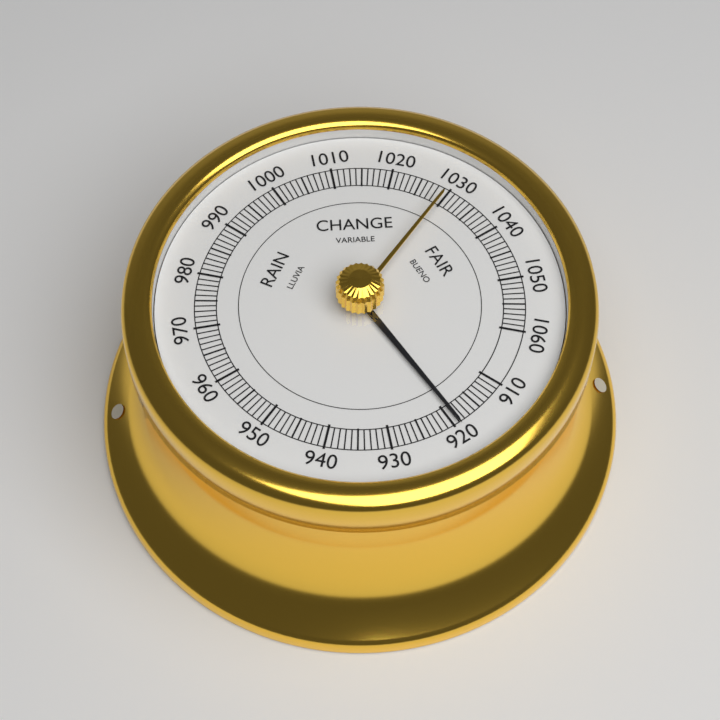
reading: 919 (no unit)
